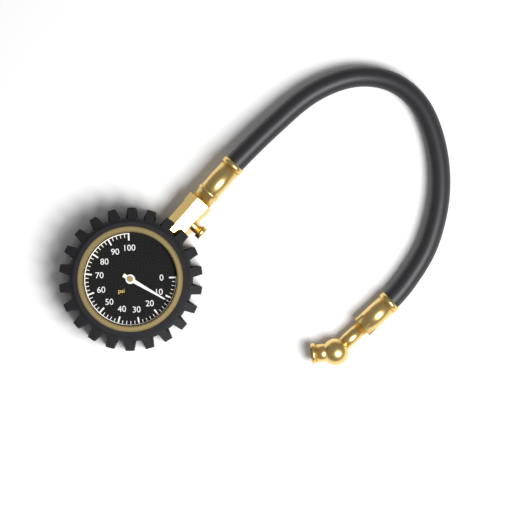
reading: 12 psi
